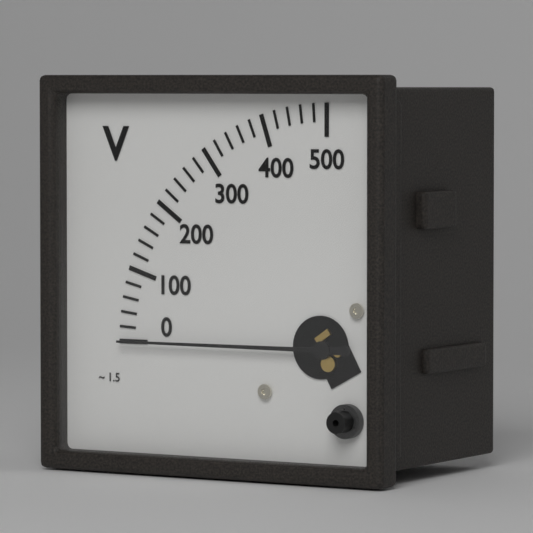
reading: 0 V
